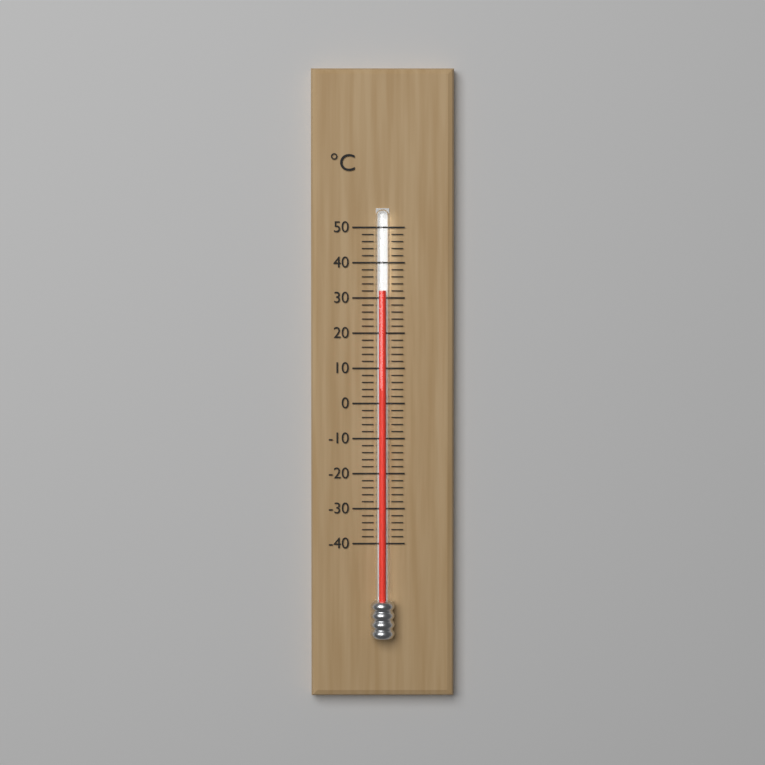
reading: 32 °C
